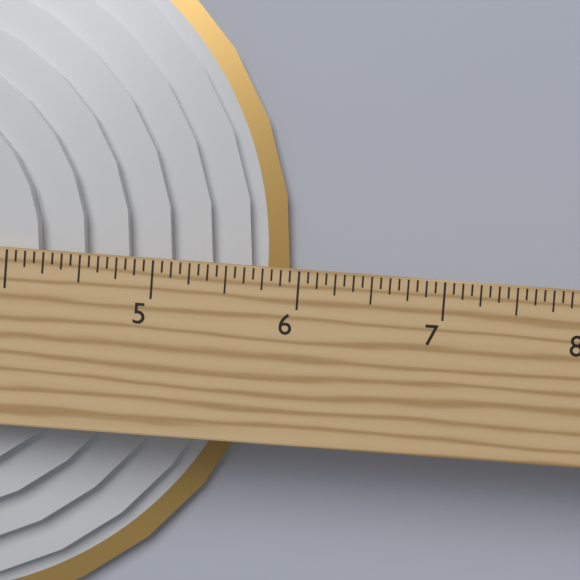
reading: 5.9375 in
